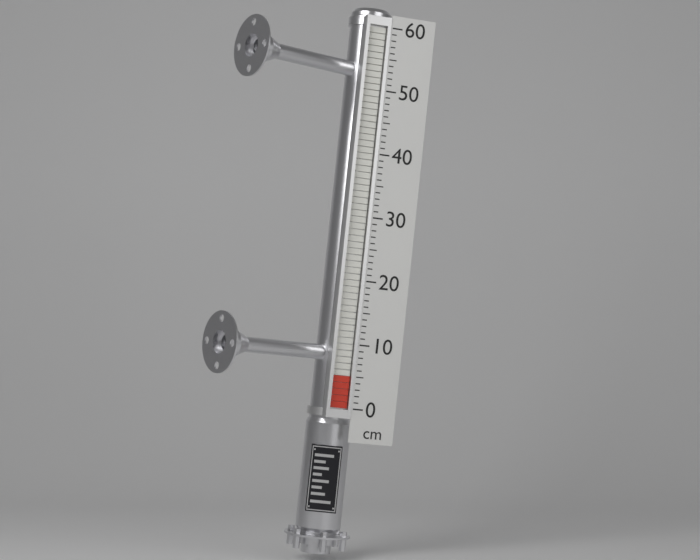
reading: 5 cm
